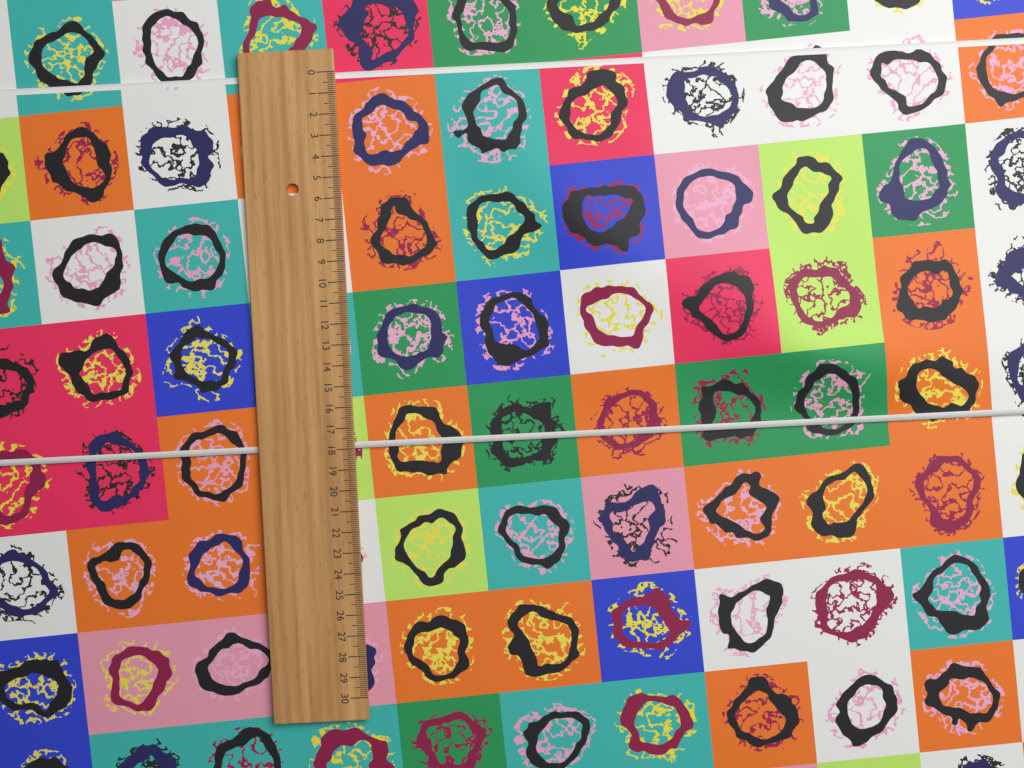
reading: 18.0 (no unit)
